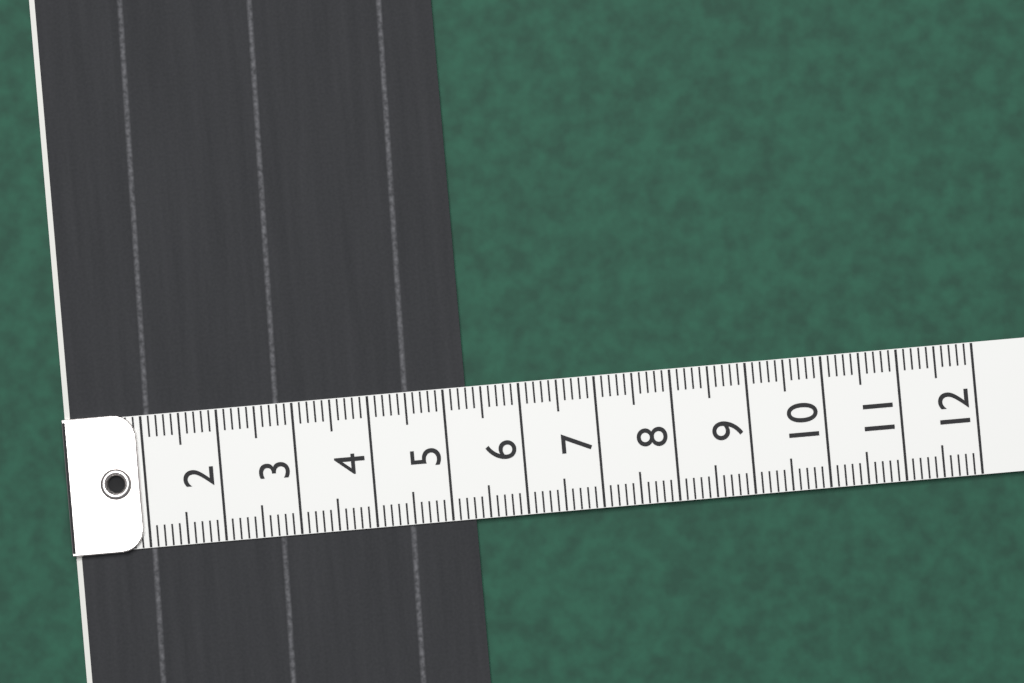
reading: 5.3 (no unit)
